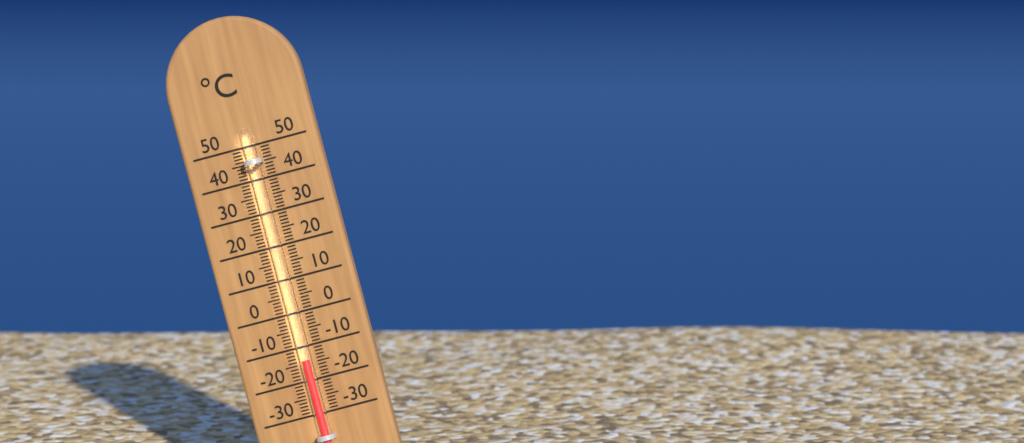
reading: -14 °C
